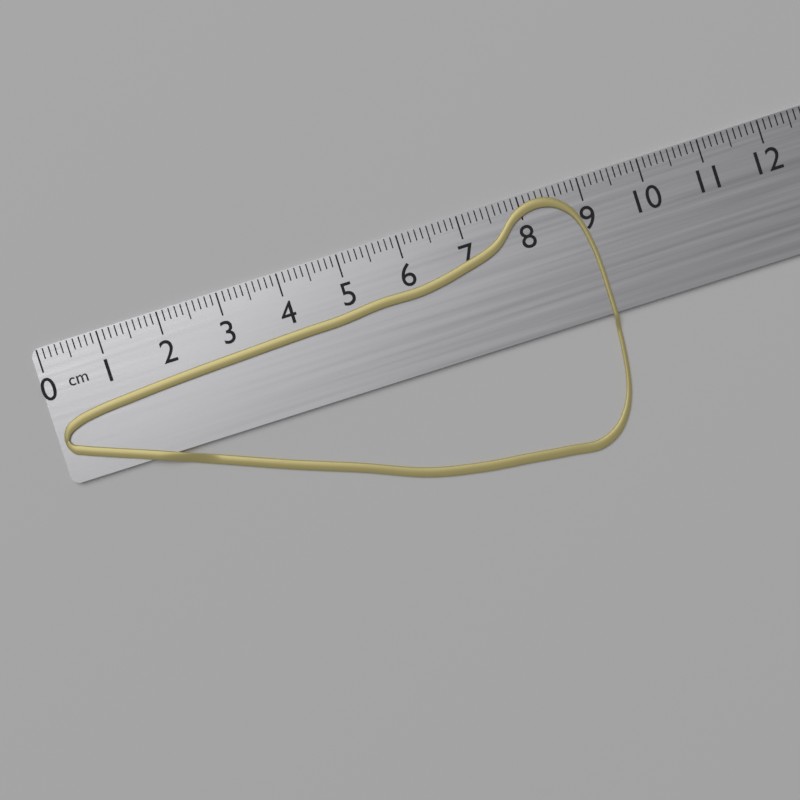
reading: 9.0 cm
